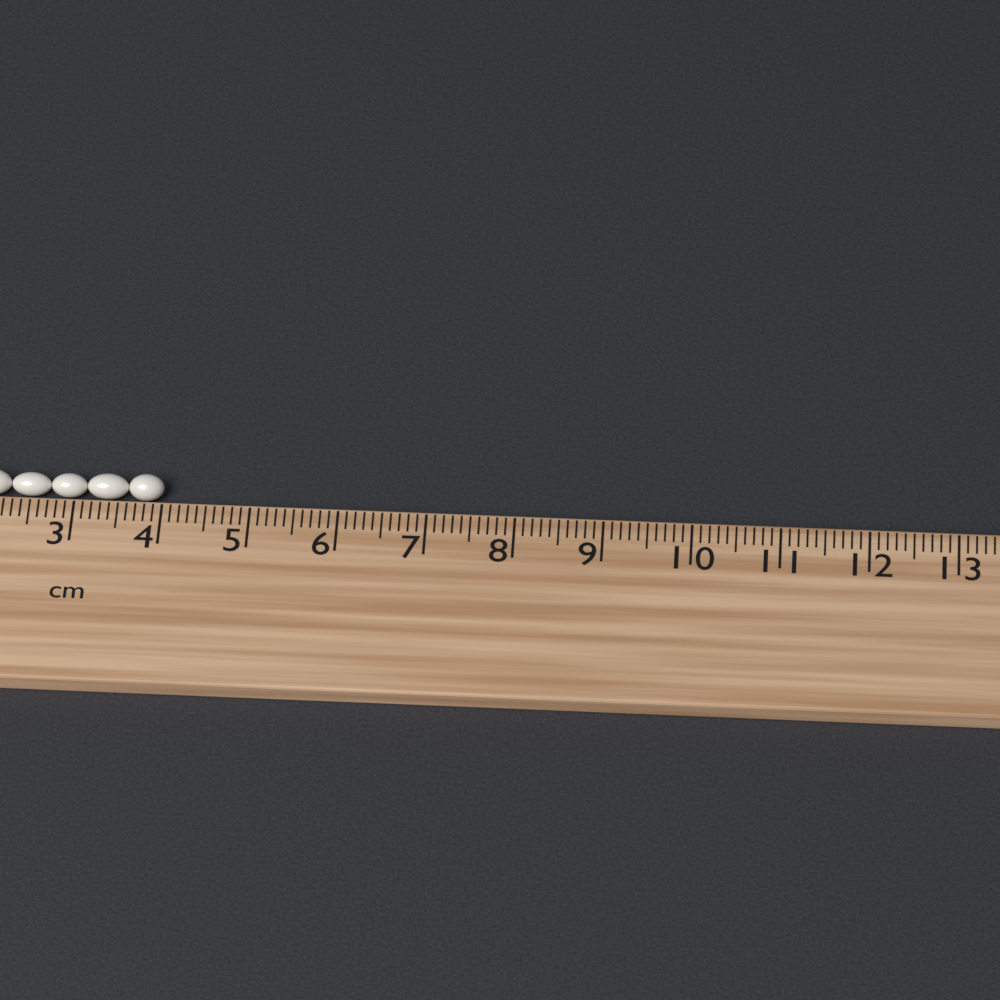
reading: 4.0 cm
